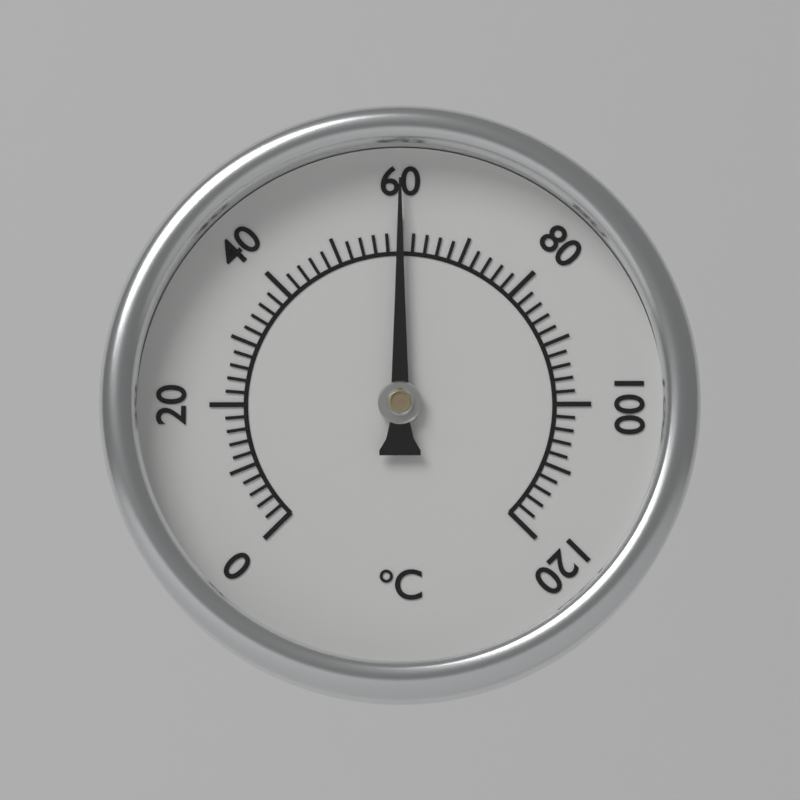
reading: 60 °C
